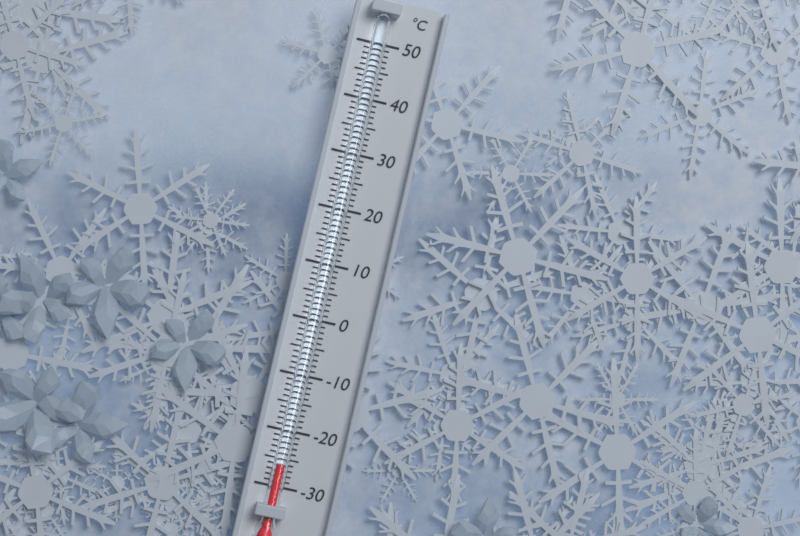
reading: -26 °C
